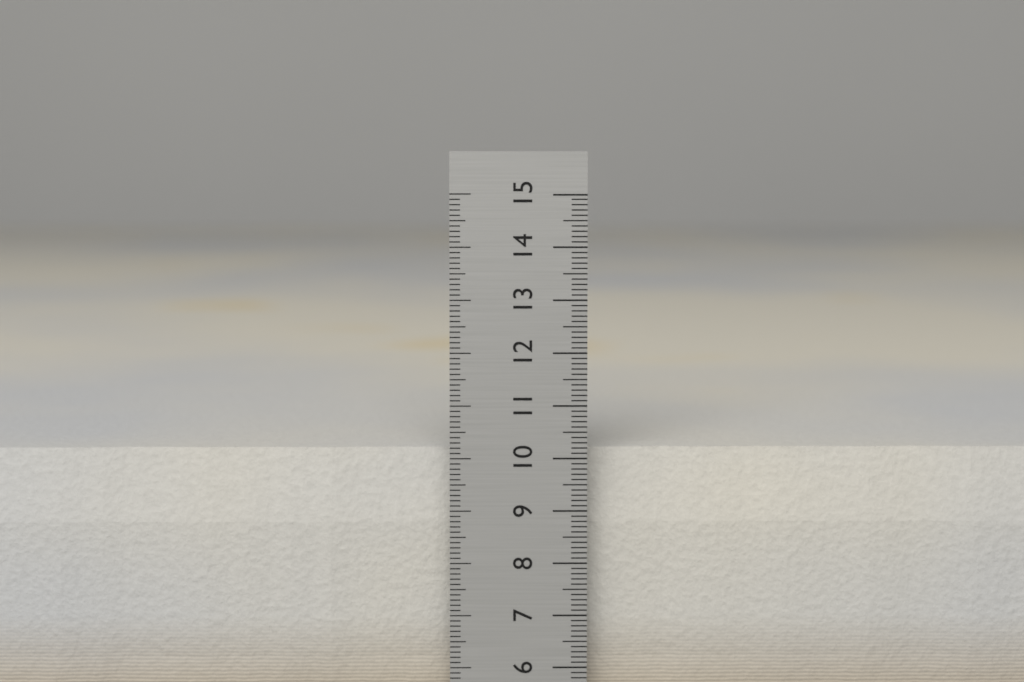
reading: 10.1 cm
